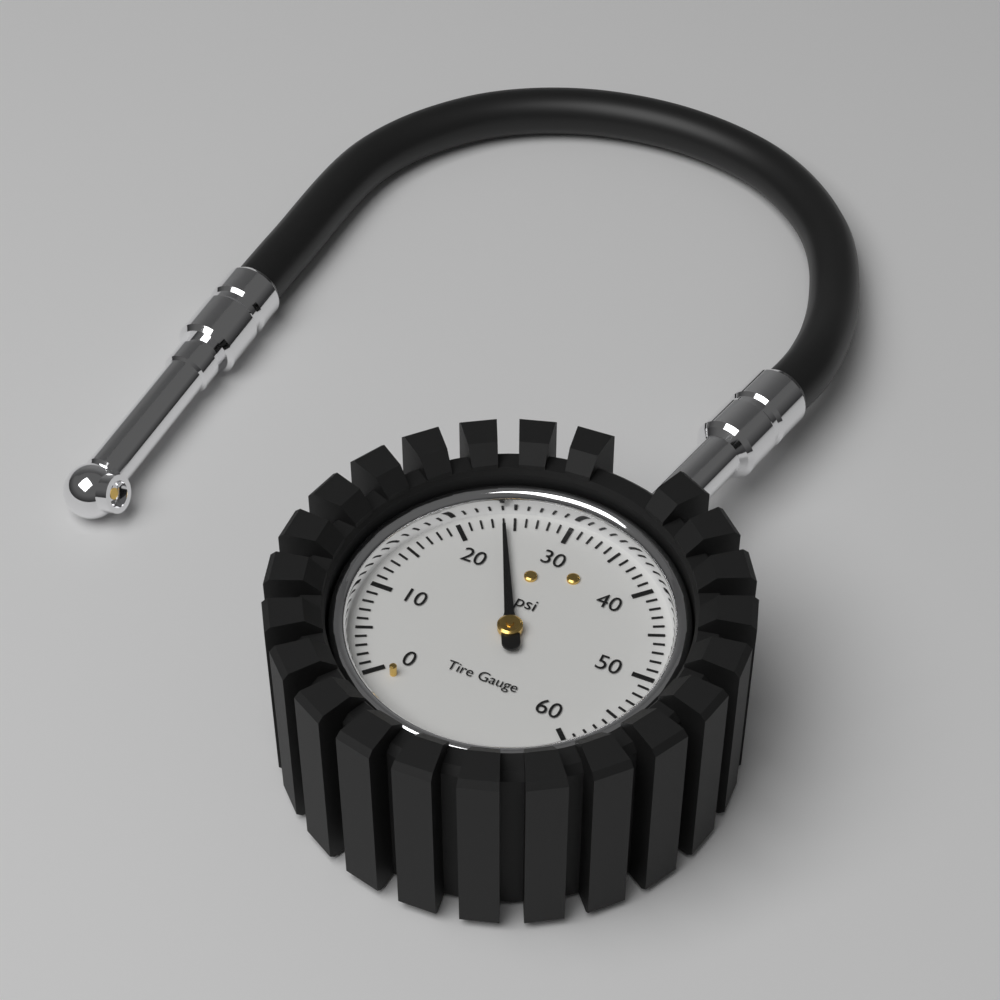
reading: 24 psi
